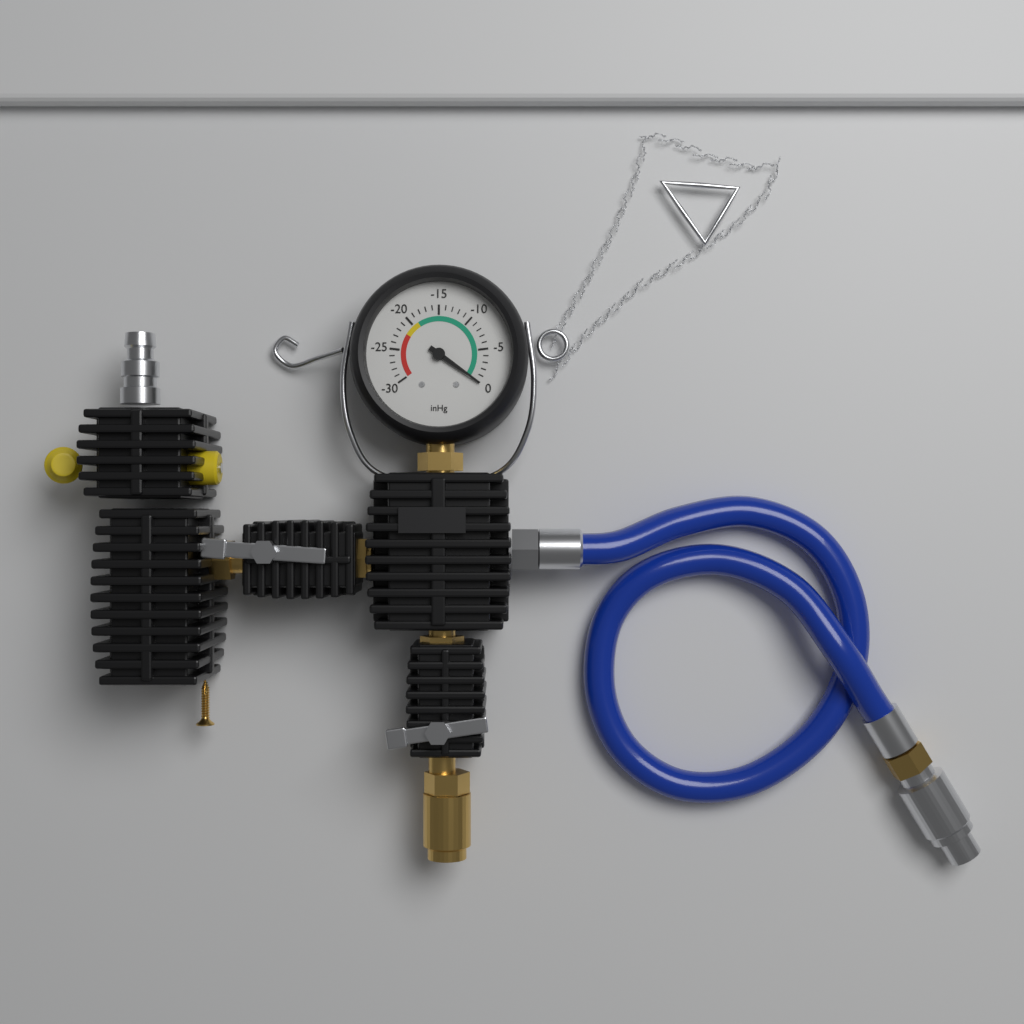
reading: 0 inHg
